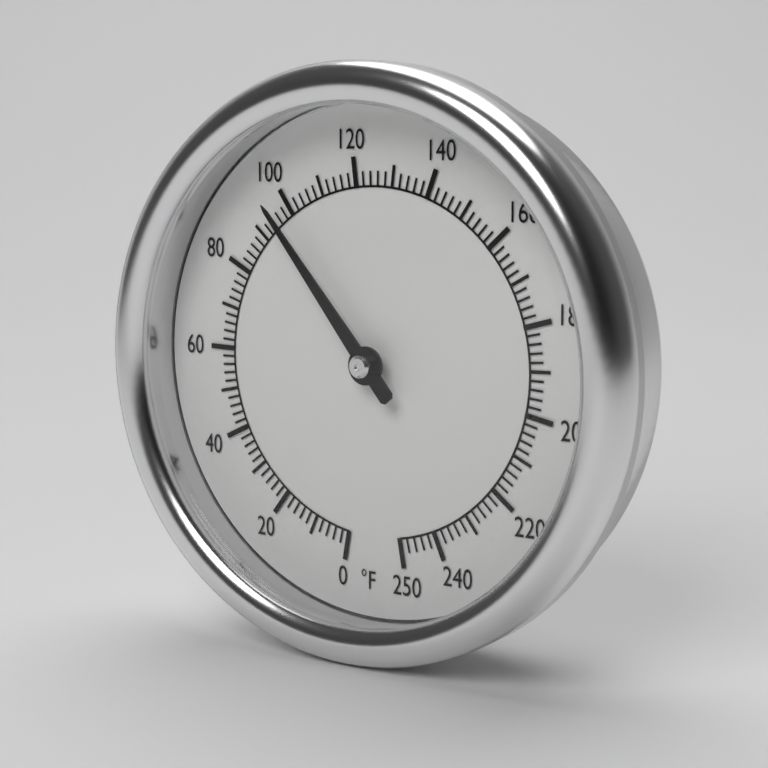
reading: 96 °F
